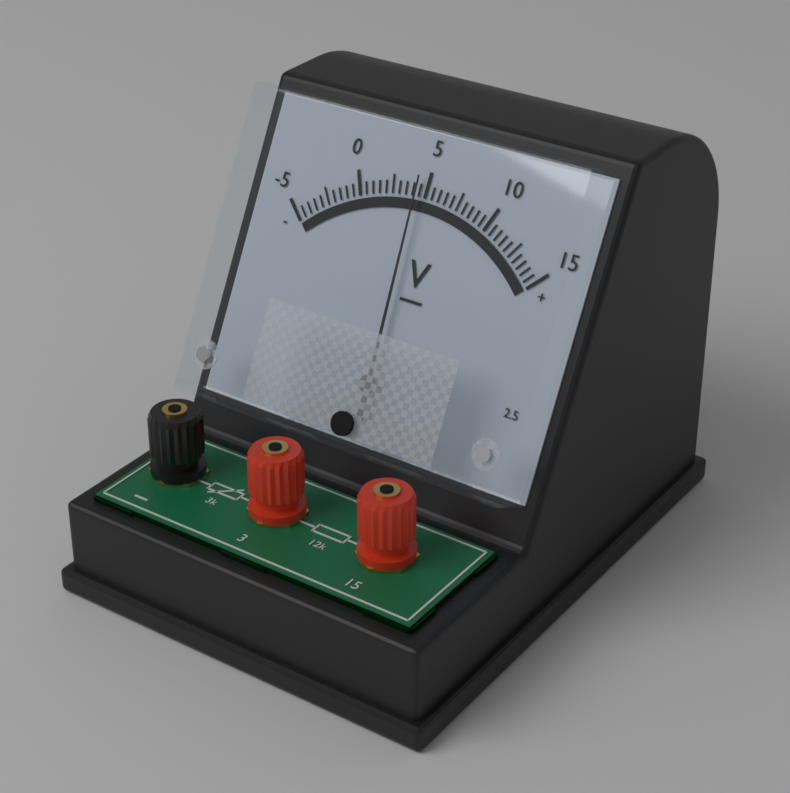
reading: 4.5 V
